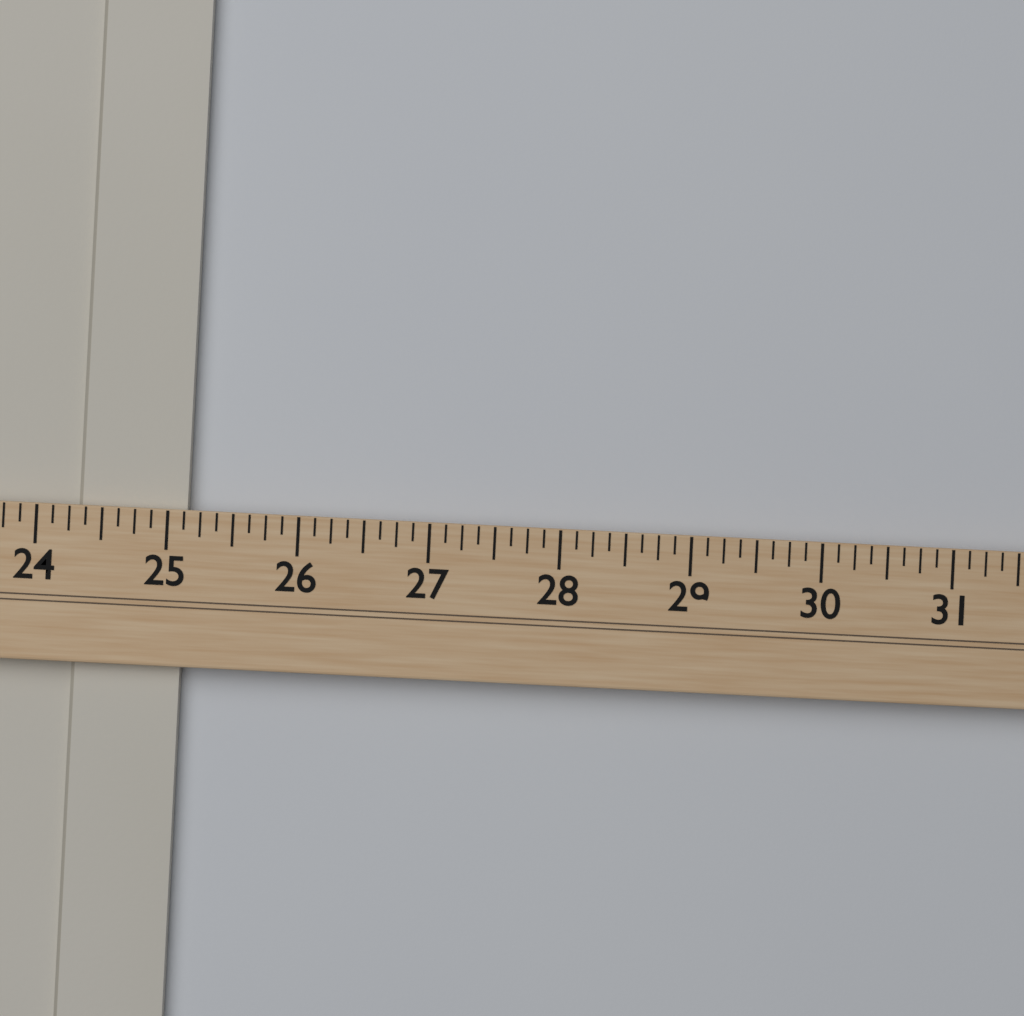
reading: 25.125 (no unit)
